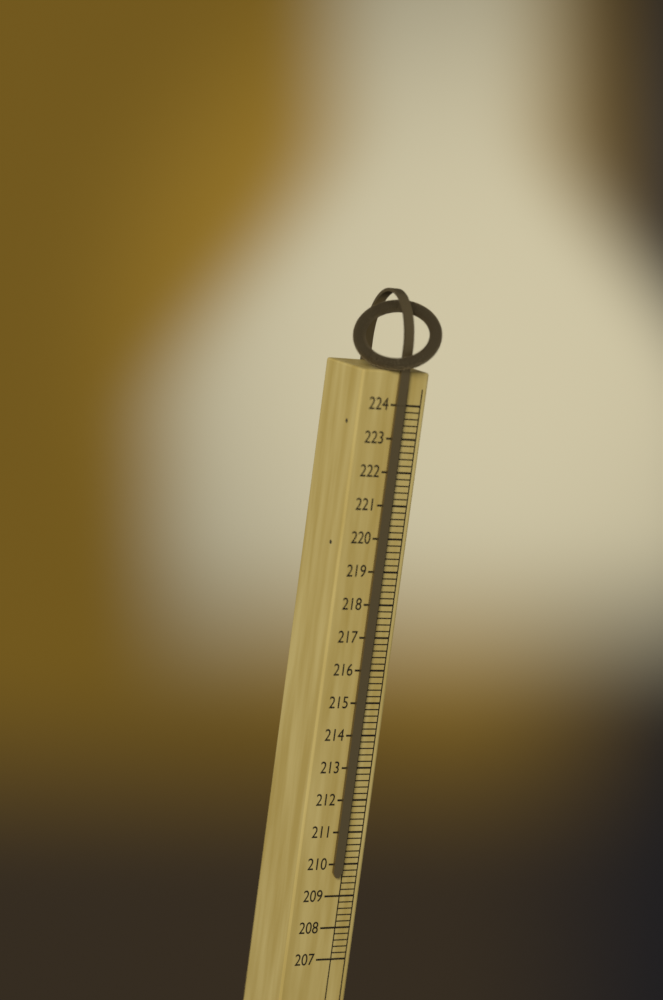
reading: 209.6 (no unit)
